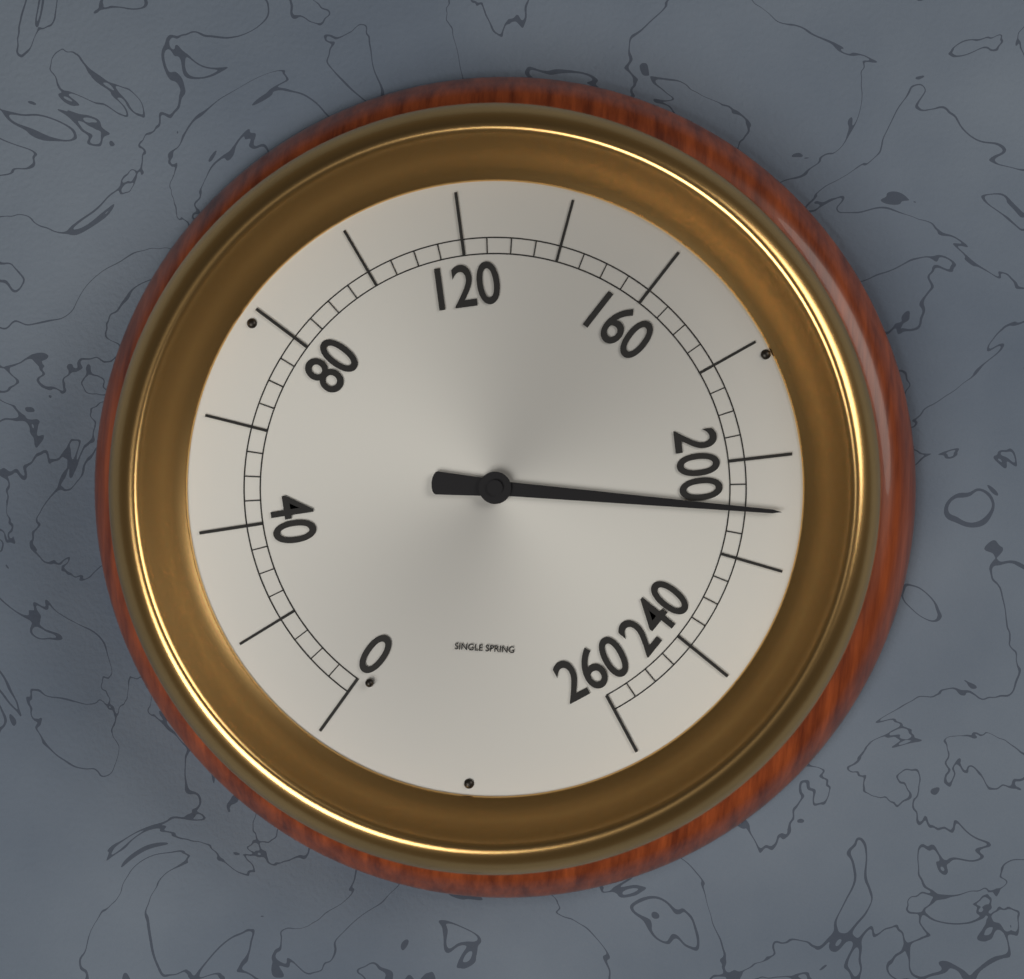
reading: 210 (no unit)
